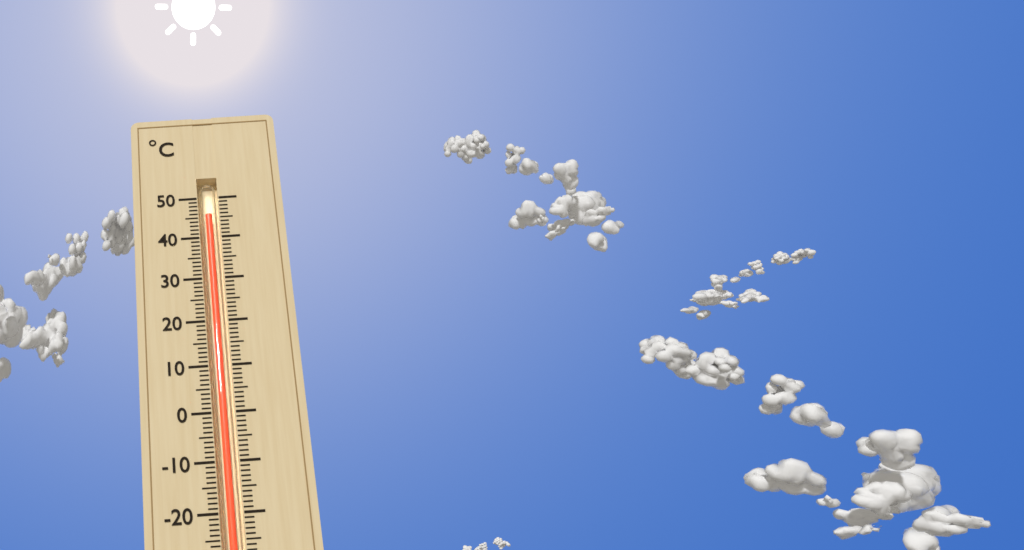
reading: 46 °C
